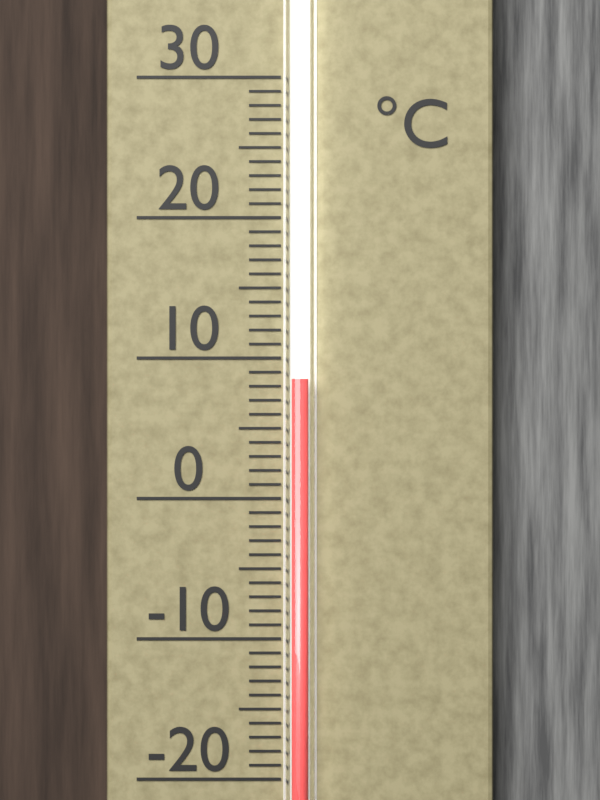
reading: 8.5 °C
